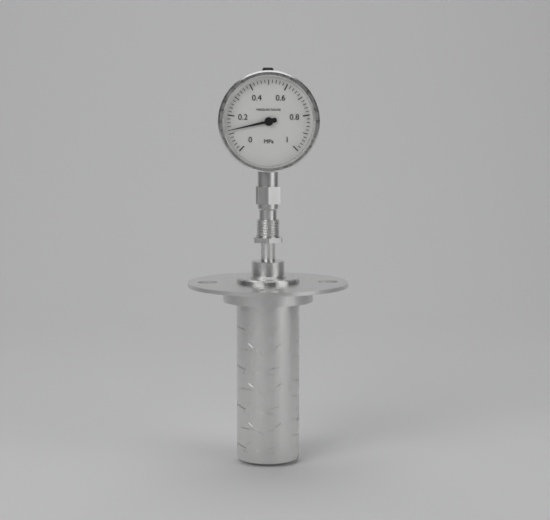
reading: 0.12 MPa
